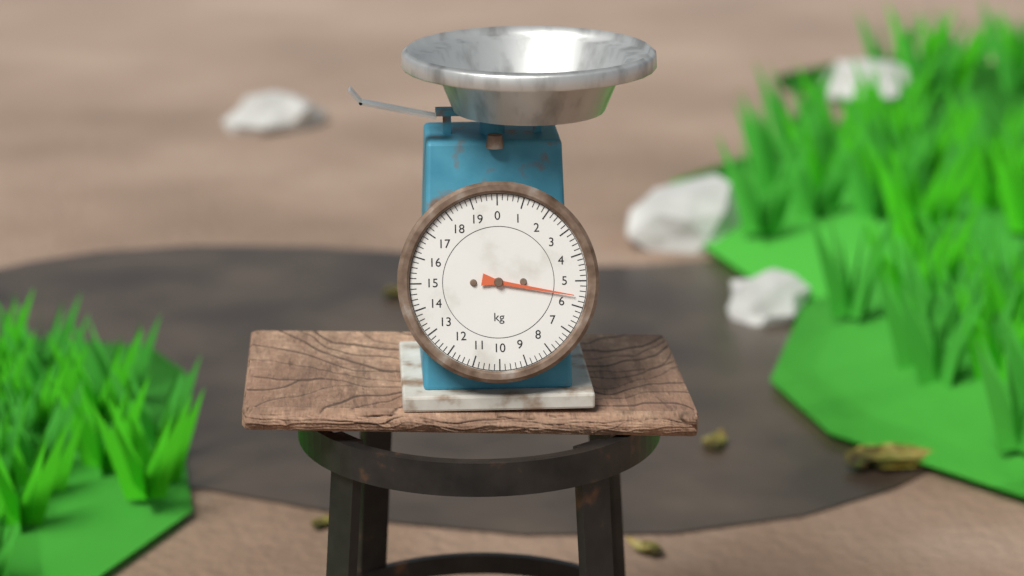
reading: 5.6 kg
